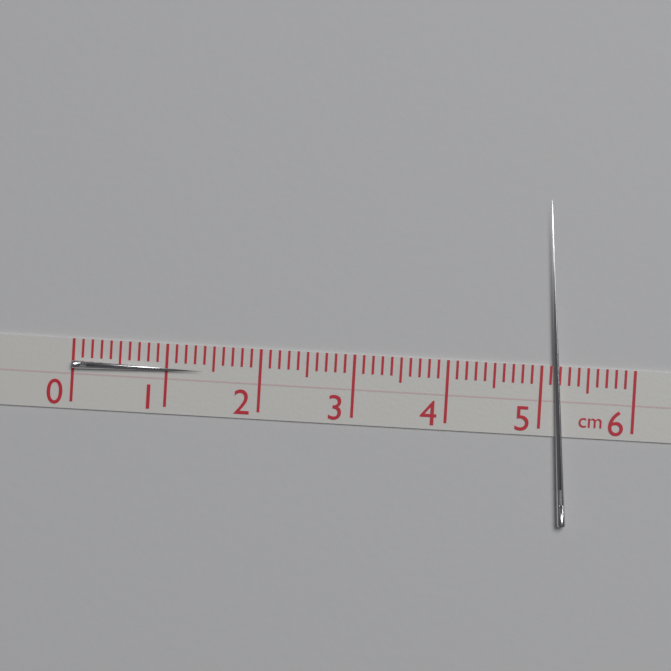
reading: 1.4 cm
